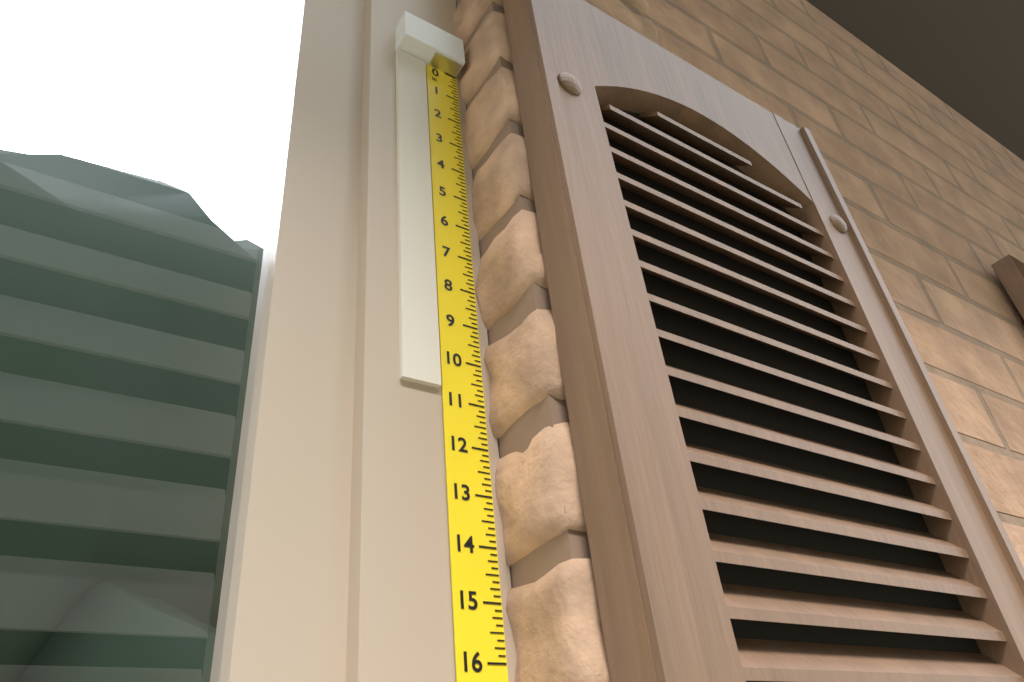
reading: 10.750 in
